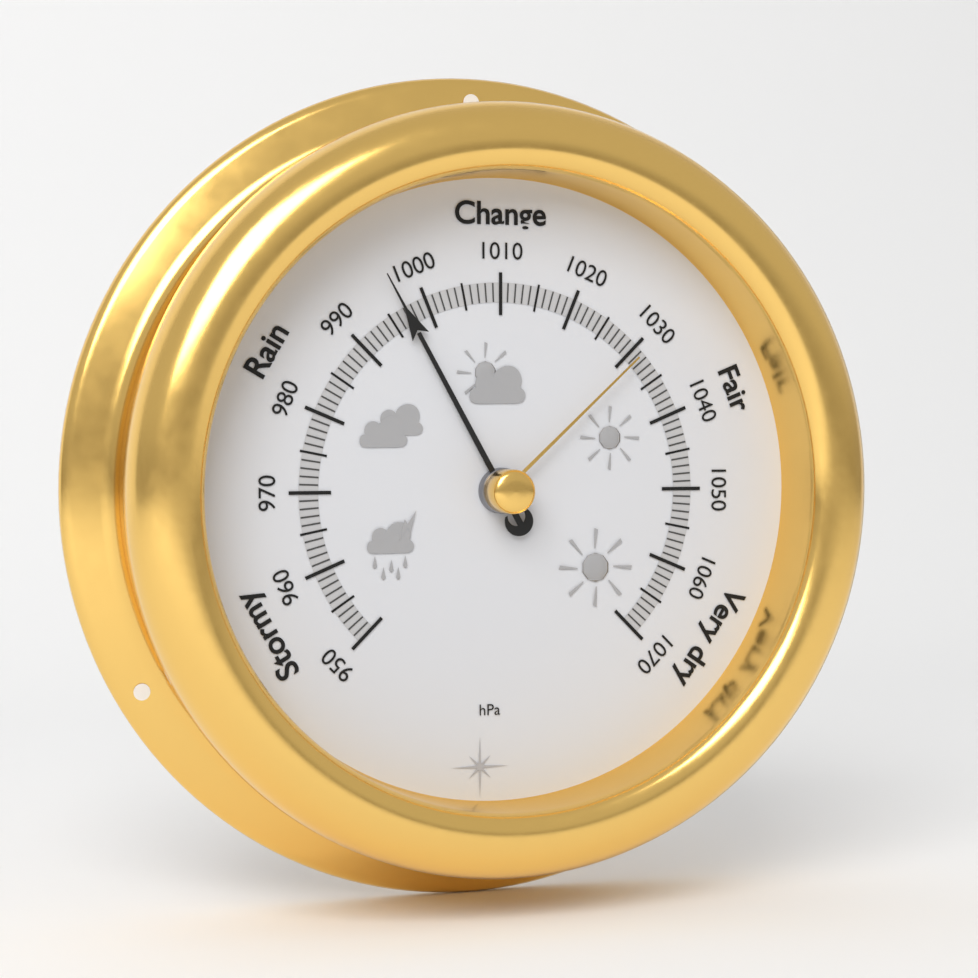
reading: 997 hPa
